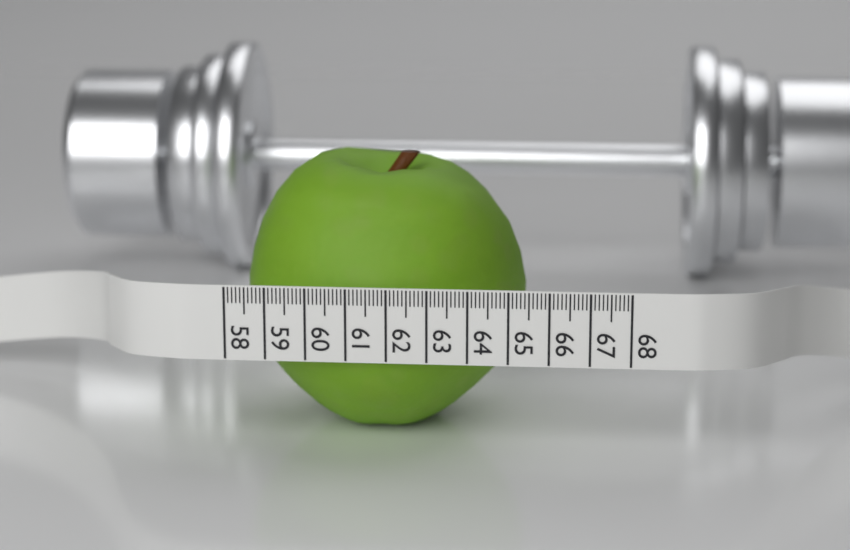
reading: 65.3 (no unit)
